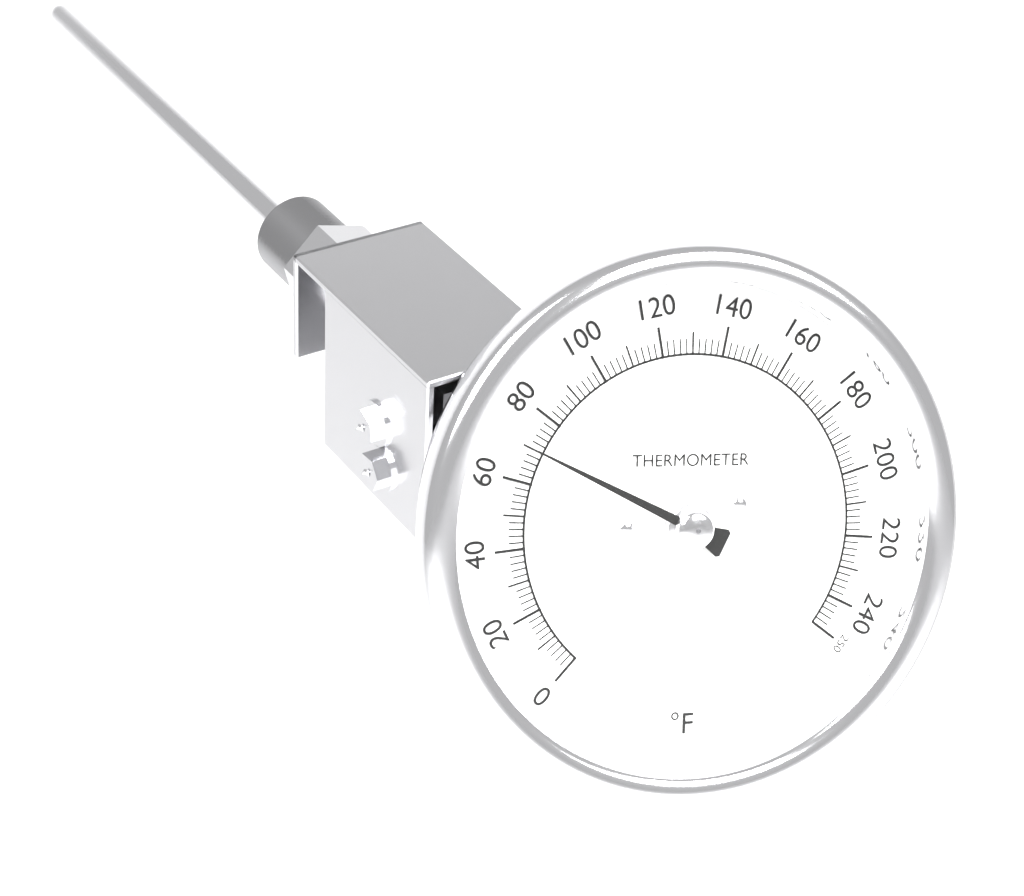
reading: 70 °F
